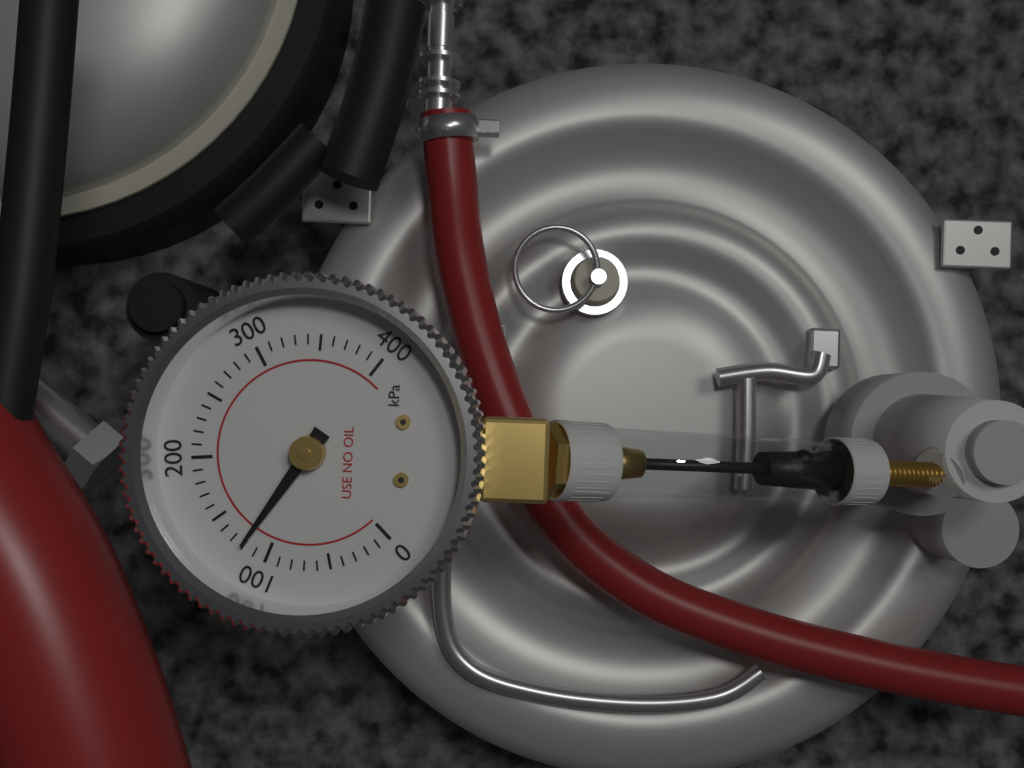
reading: 120 kPa
